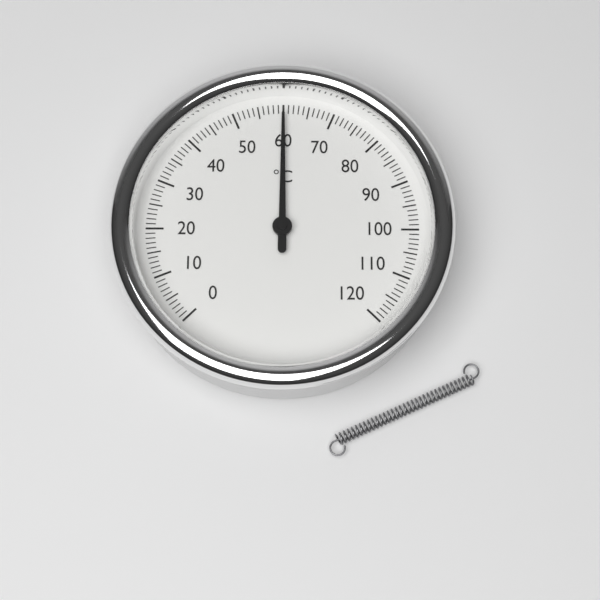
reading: 60 °C
